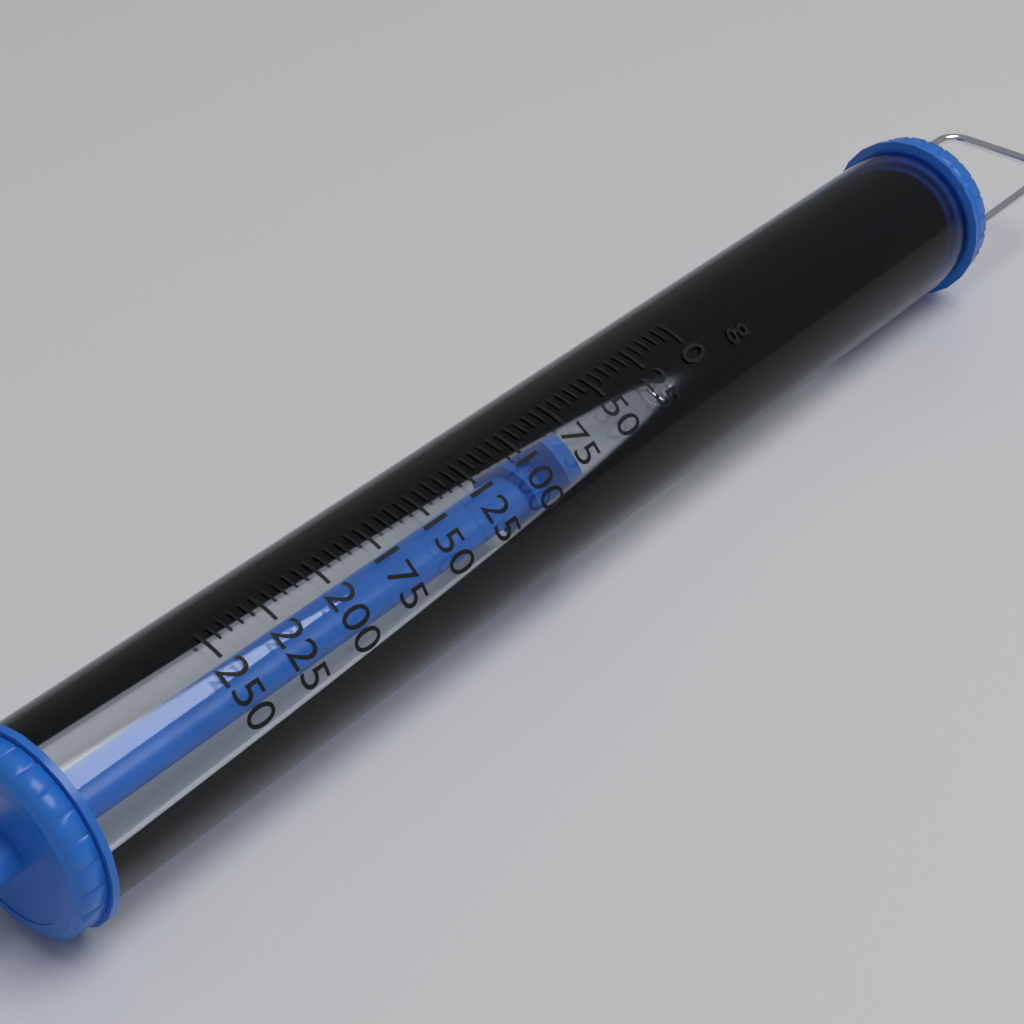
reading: 75 g
